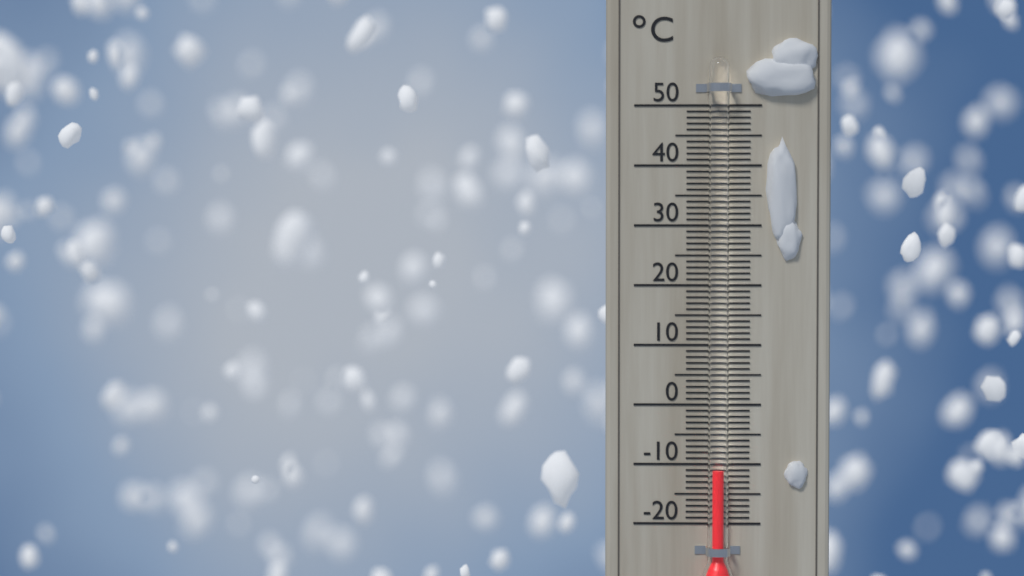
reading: -11 °C
